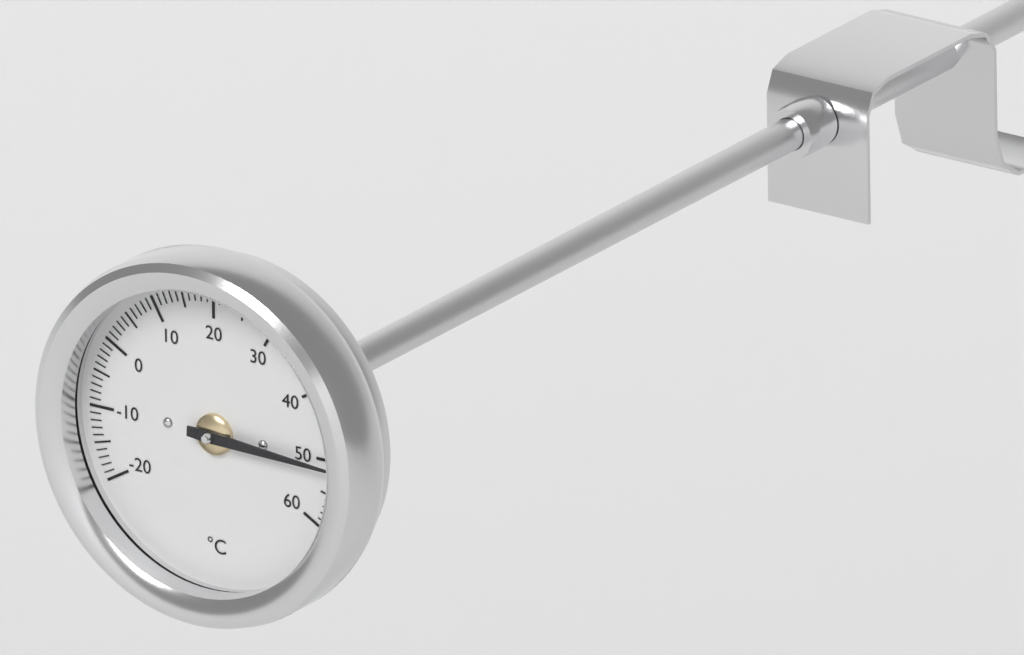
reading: 51 °C
